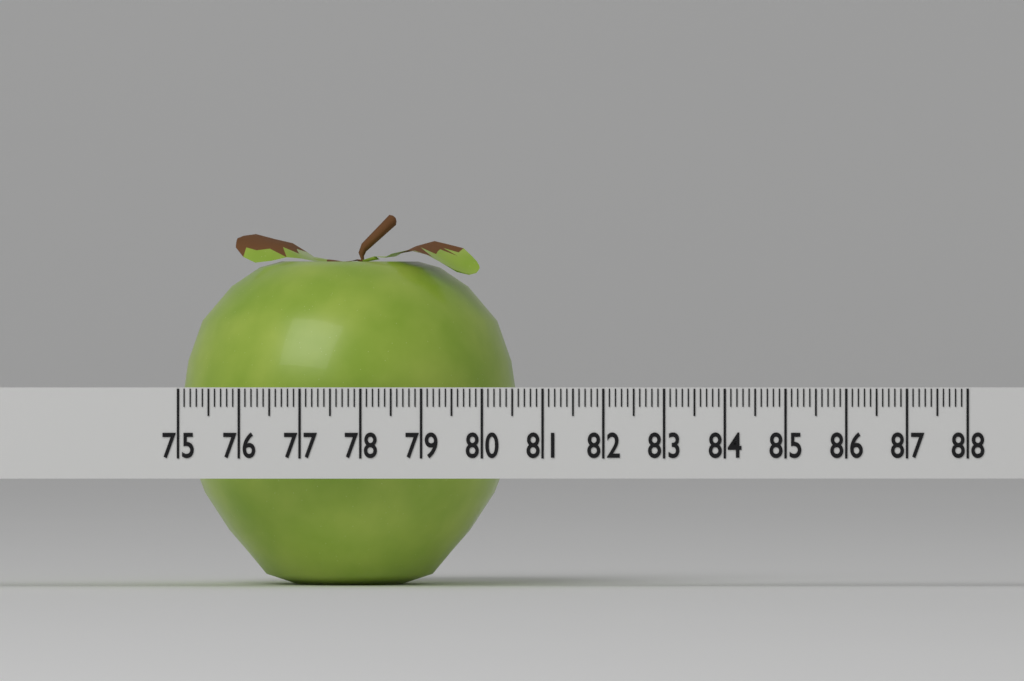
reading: 80.6 (no unit)
